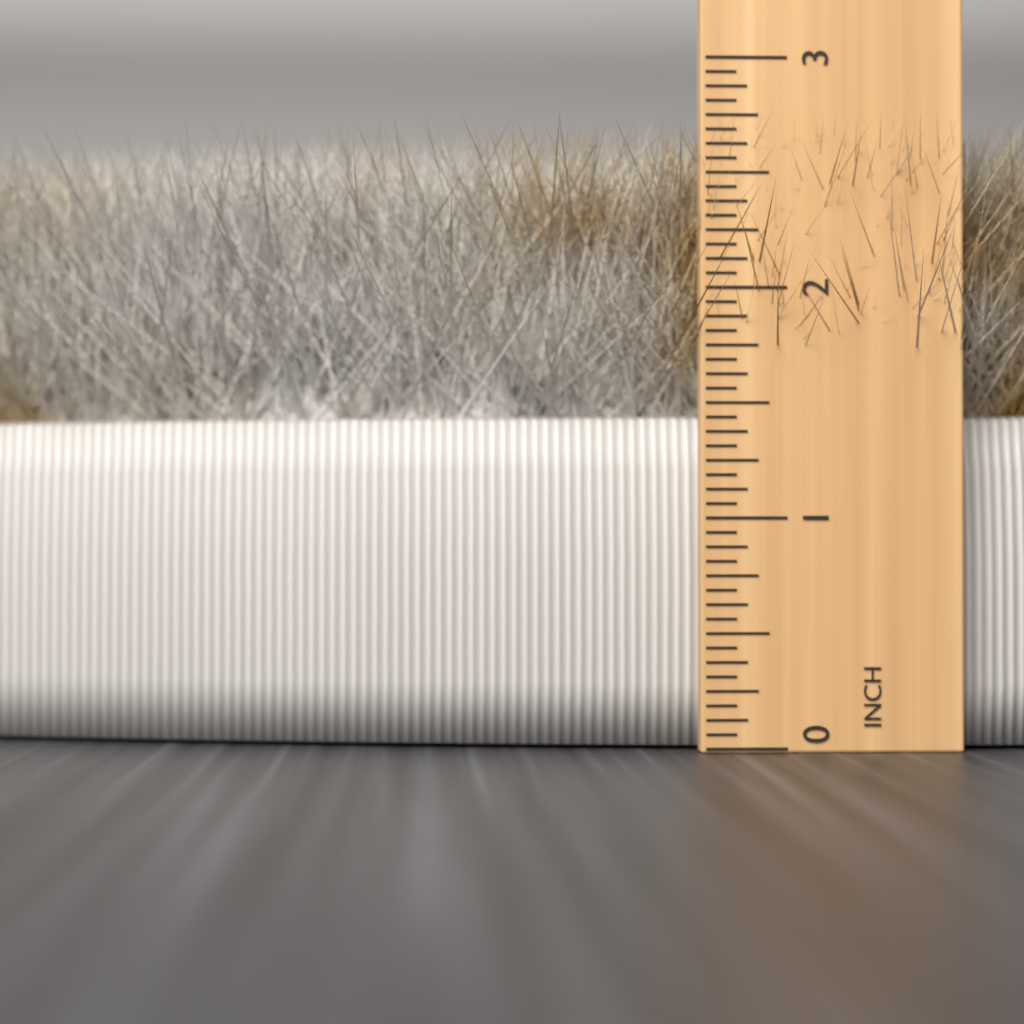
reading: 2.7500 in
